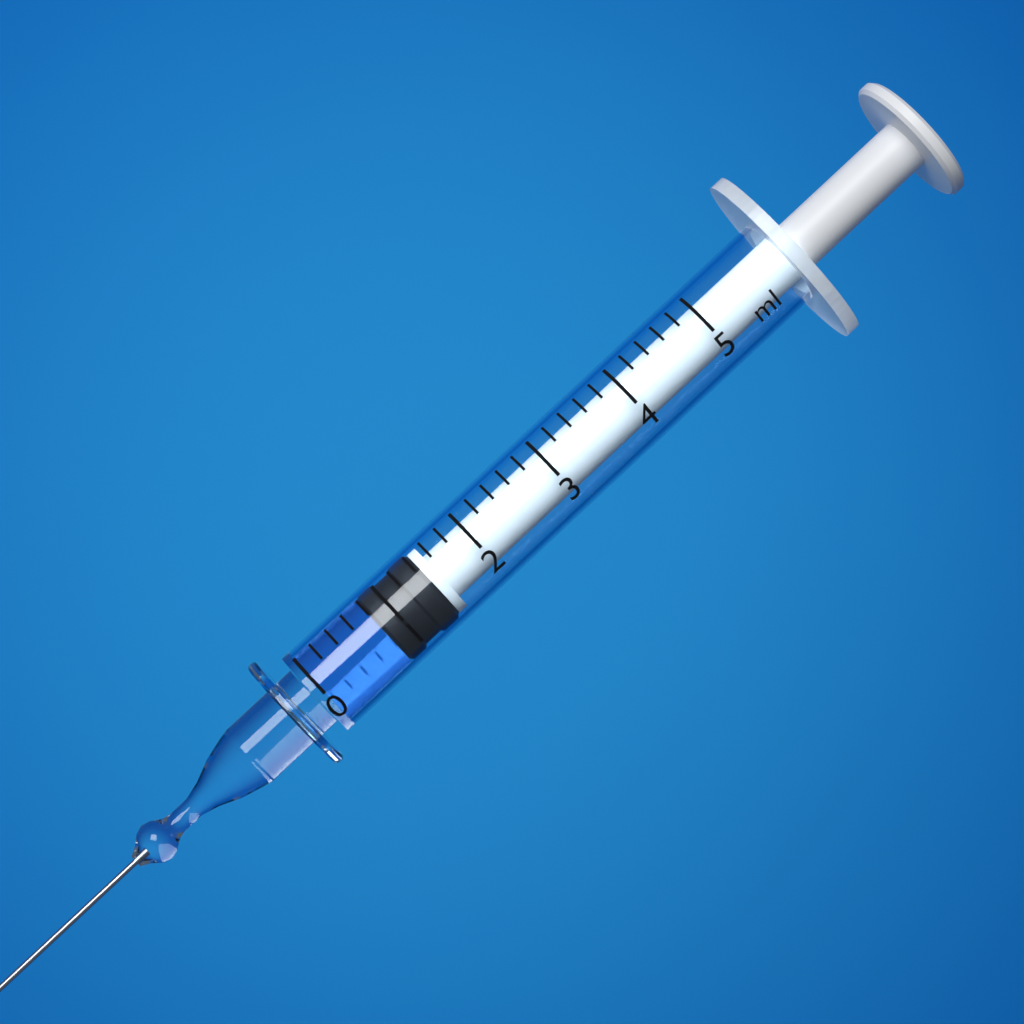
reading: 0.8 ml
